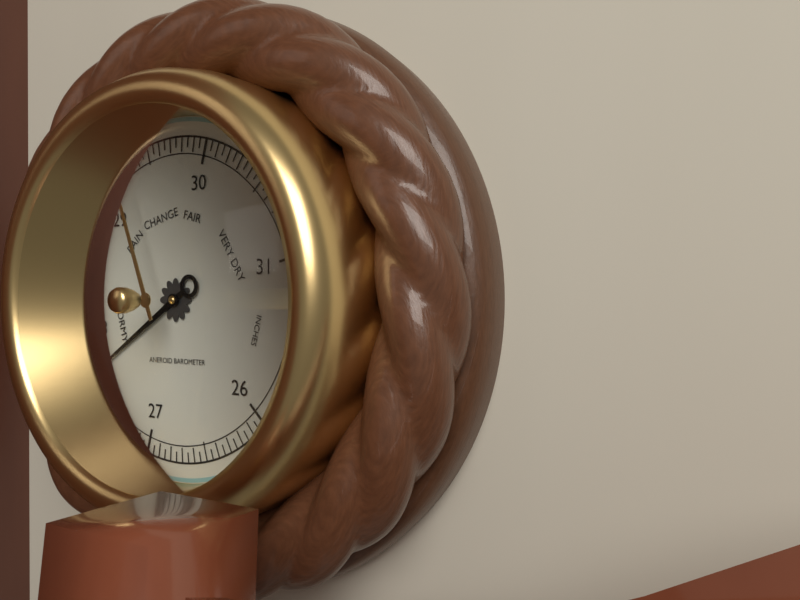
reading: 27.70 inHg
